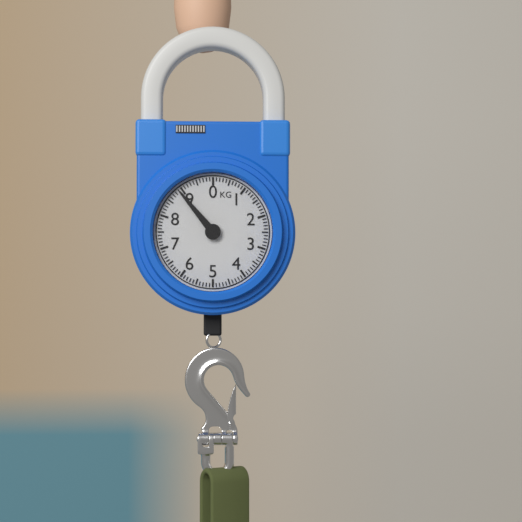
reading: 8.9 kg
